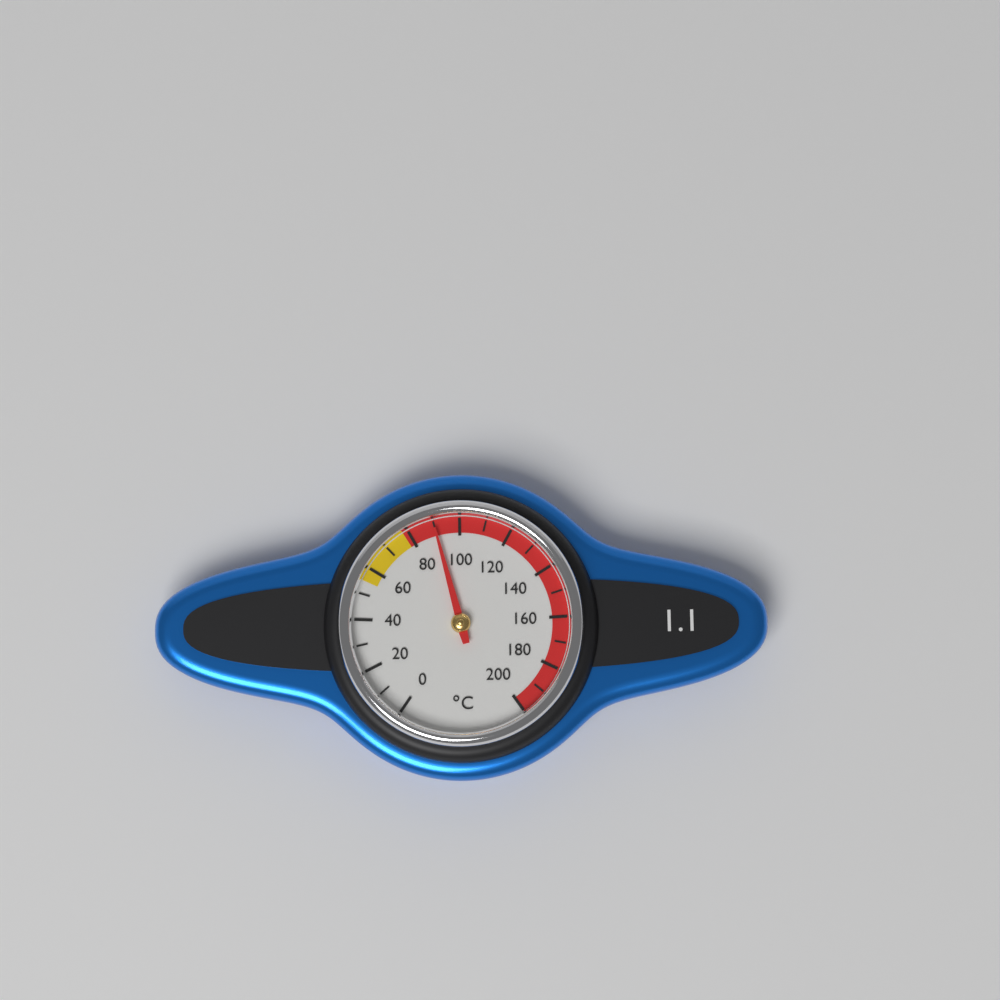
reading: 90 °C
